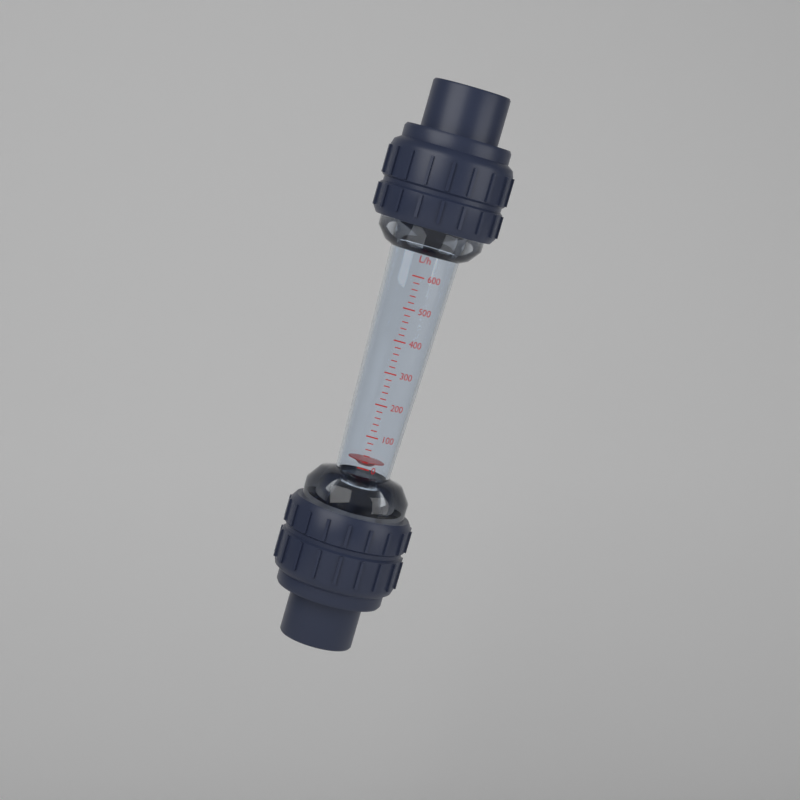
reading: 20 L/h
